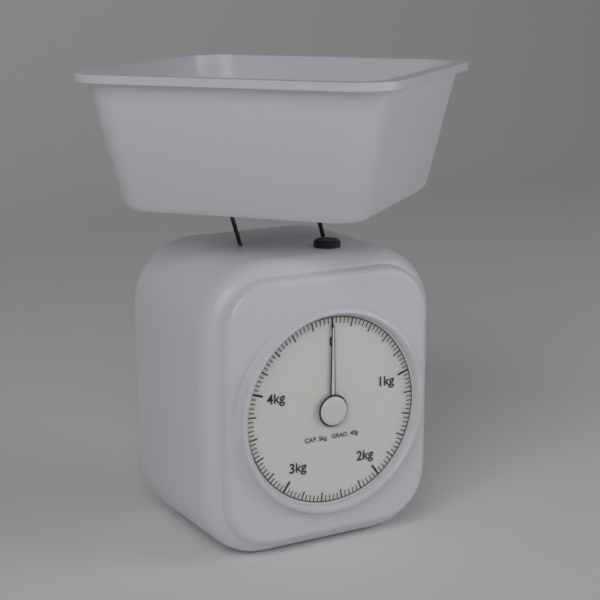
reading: 0.00 kg
